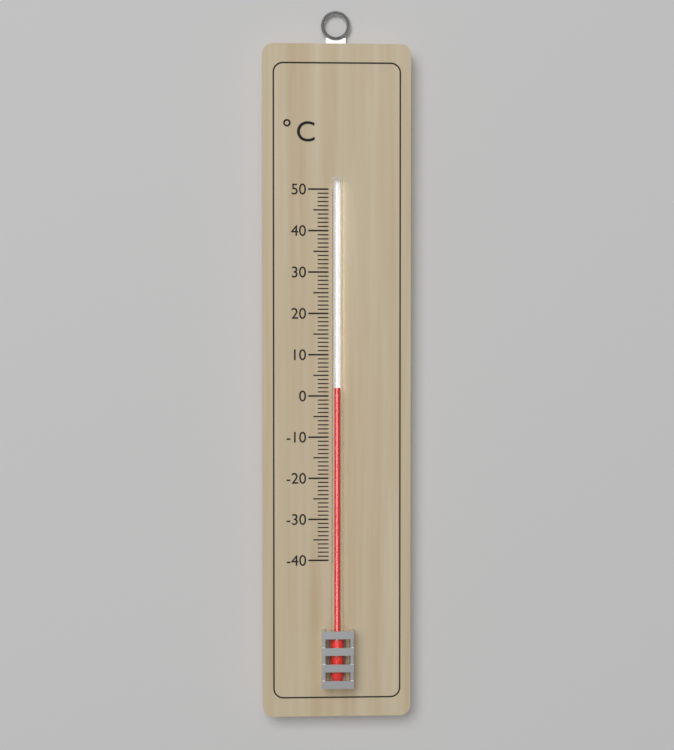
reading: 2 °C
